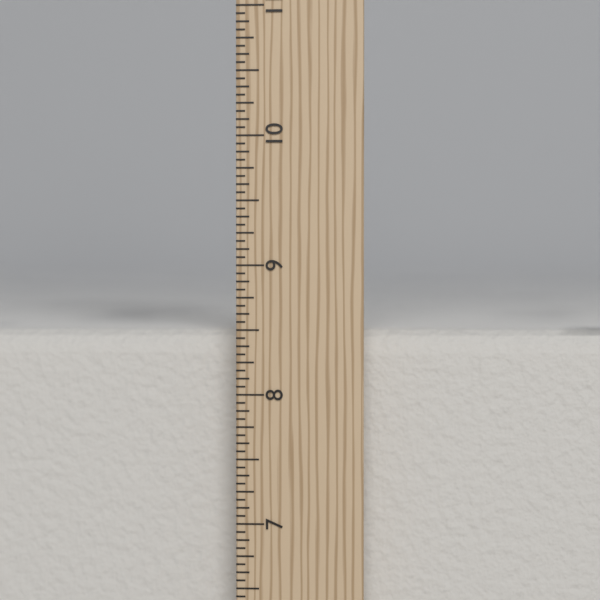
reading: 8.5000 in
